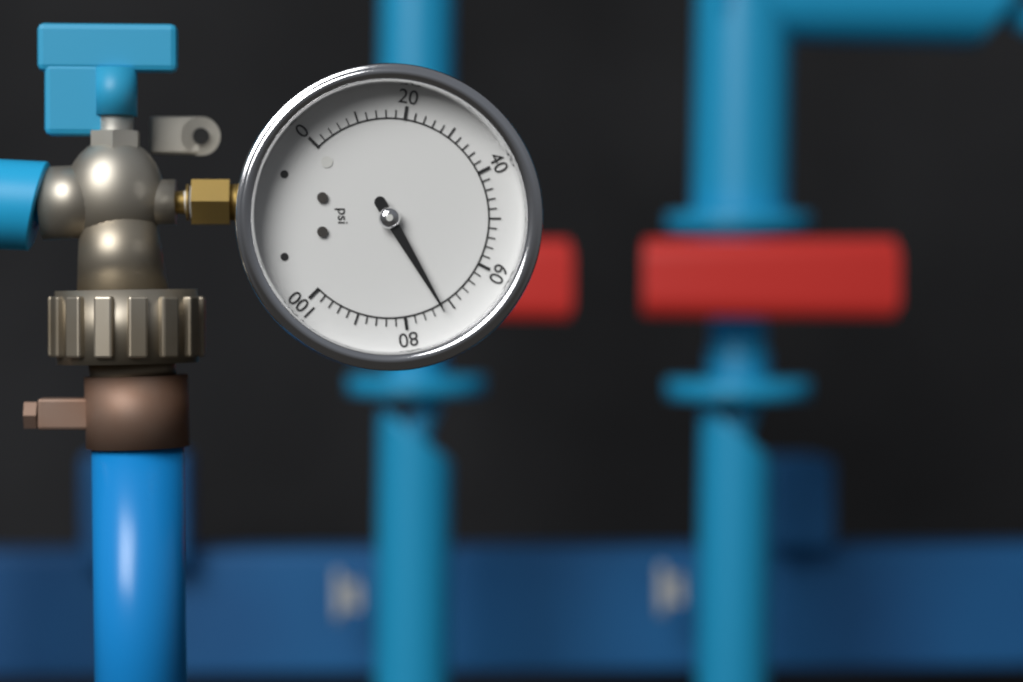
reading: 72 psi
